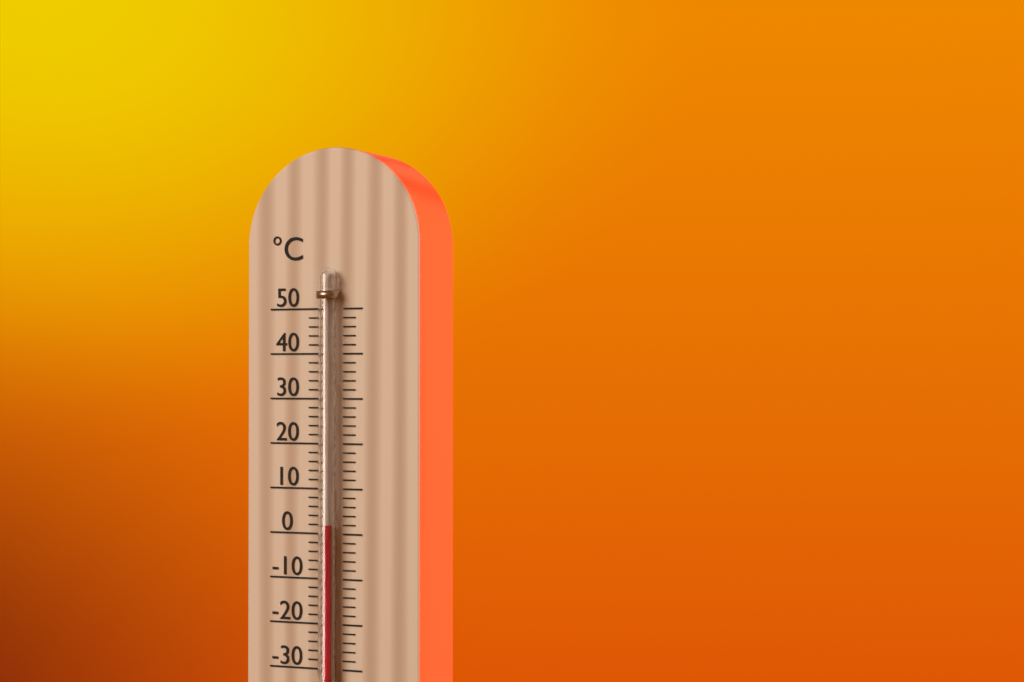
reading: 2 °C
